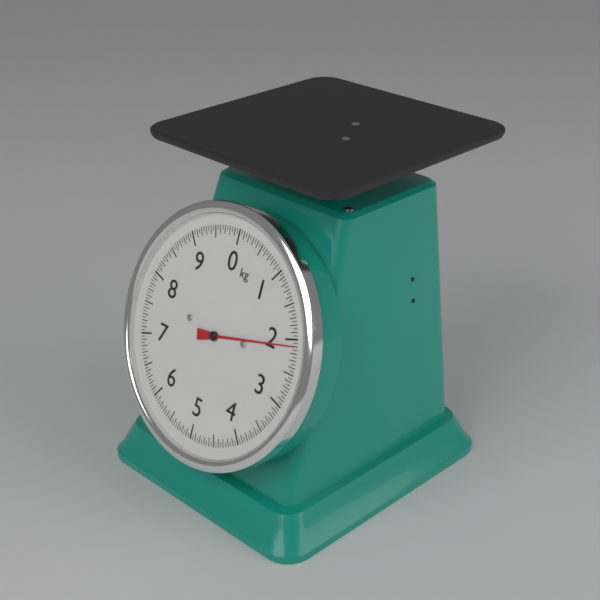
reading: 2.10 kg
